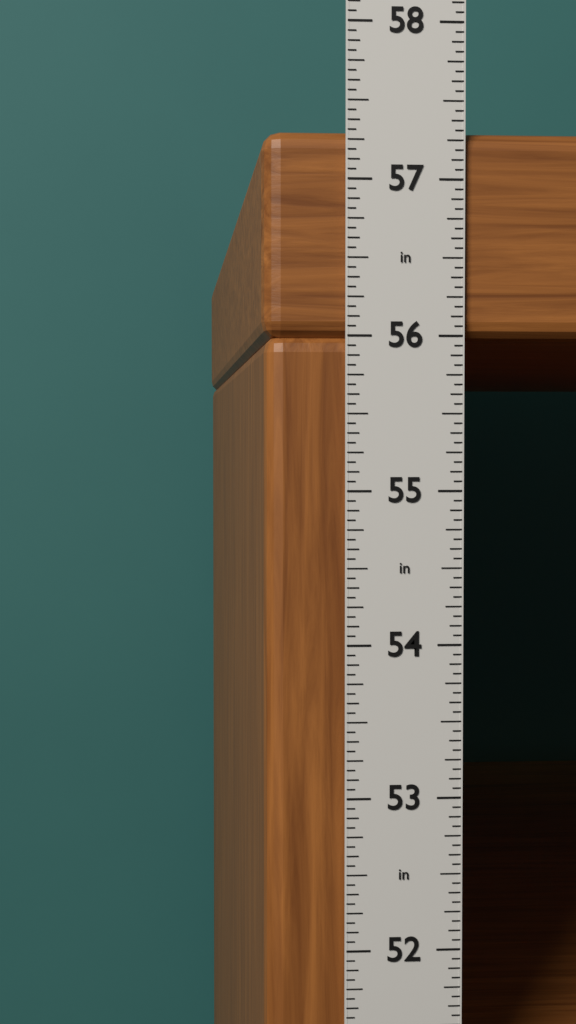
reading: 57.3125 in
